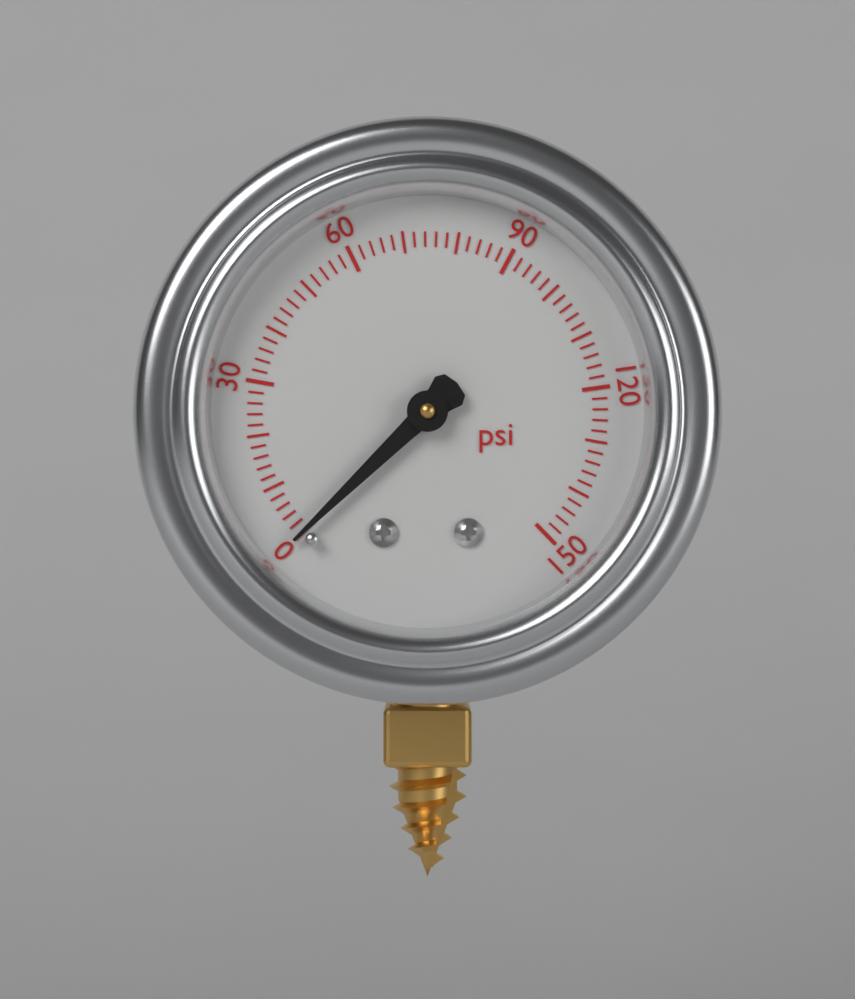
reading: 0 psi
